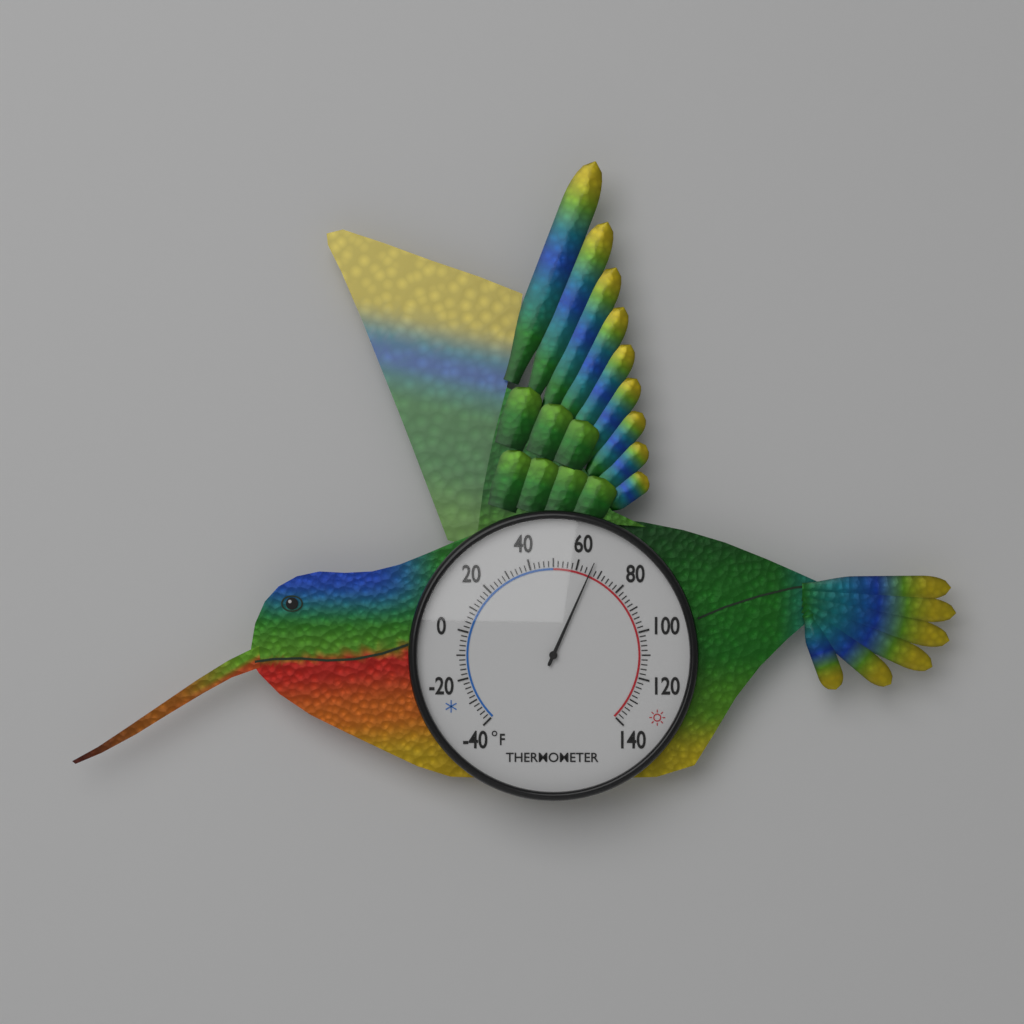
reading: 66 °F
